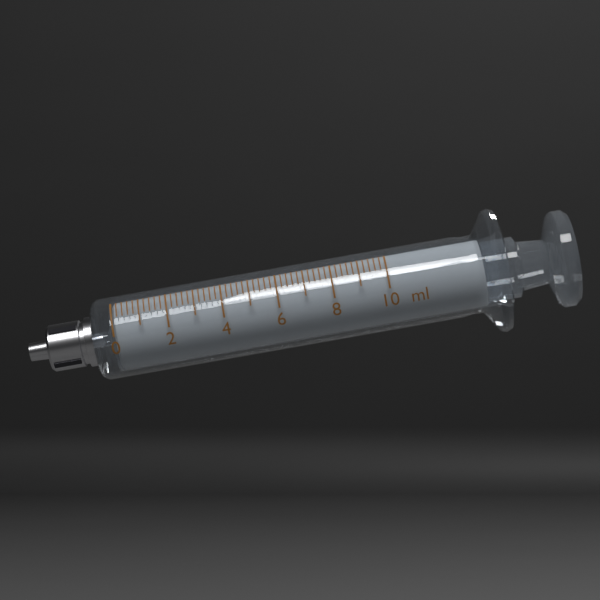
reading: 0.0 ml
